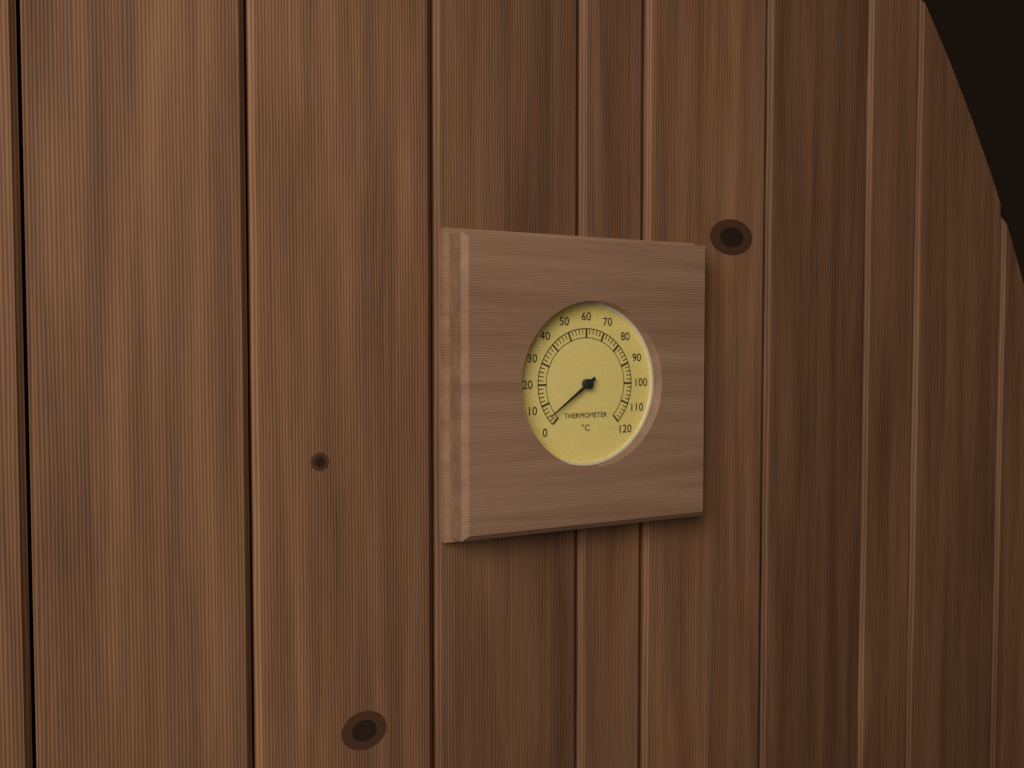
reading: 4 °C
